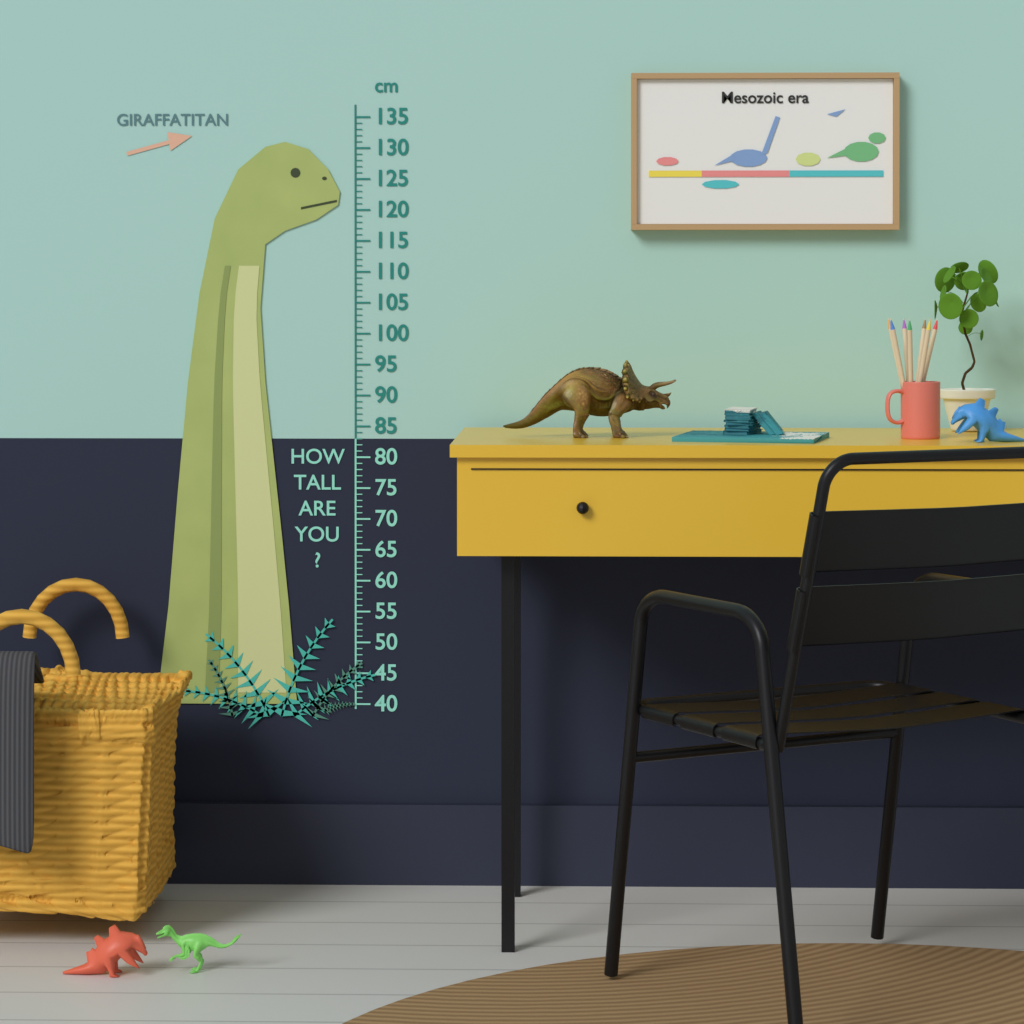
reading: 131 cm
